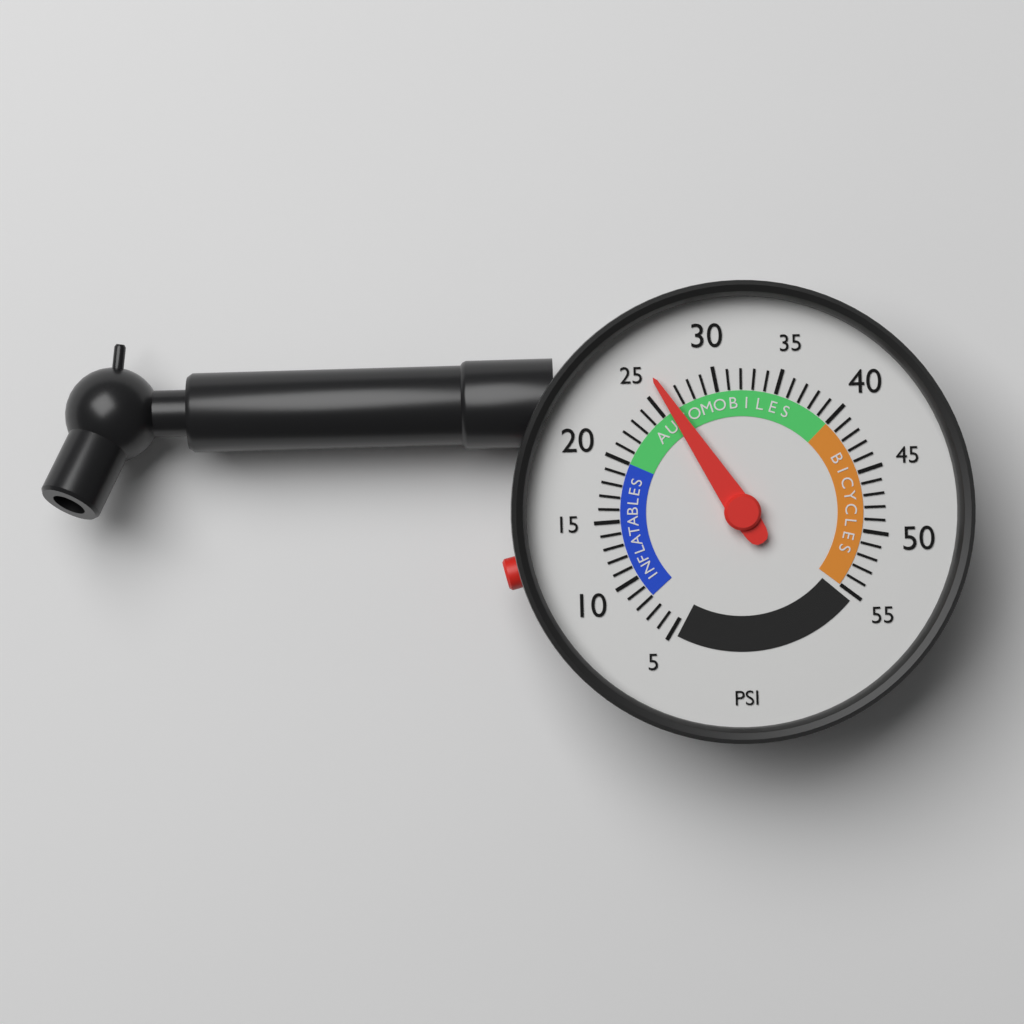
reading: 26 psi
